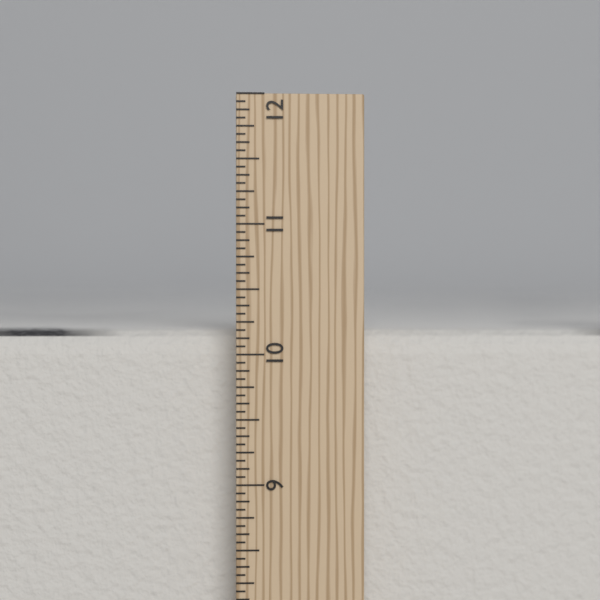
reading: 10.1875 in
